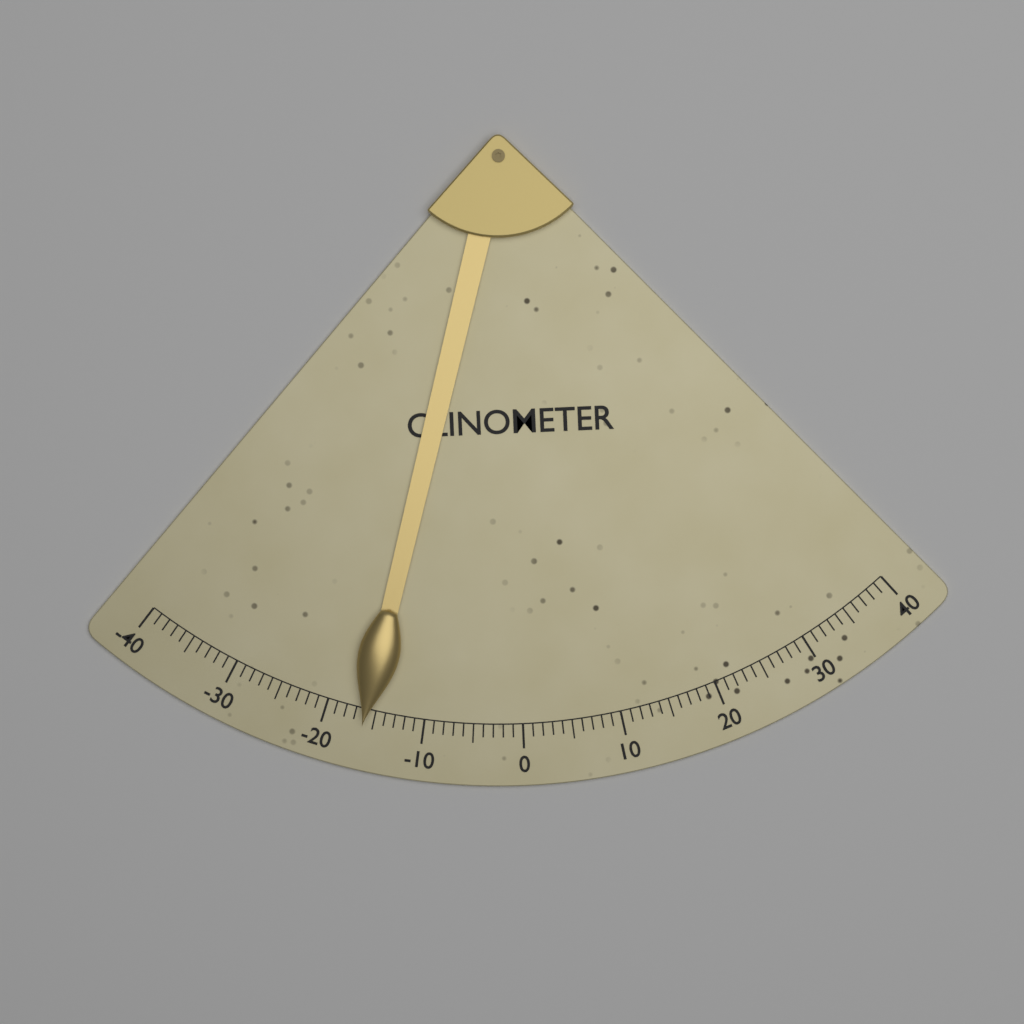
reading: -16 (no unit)
